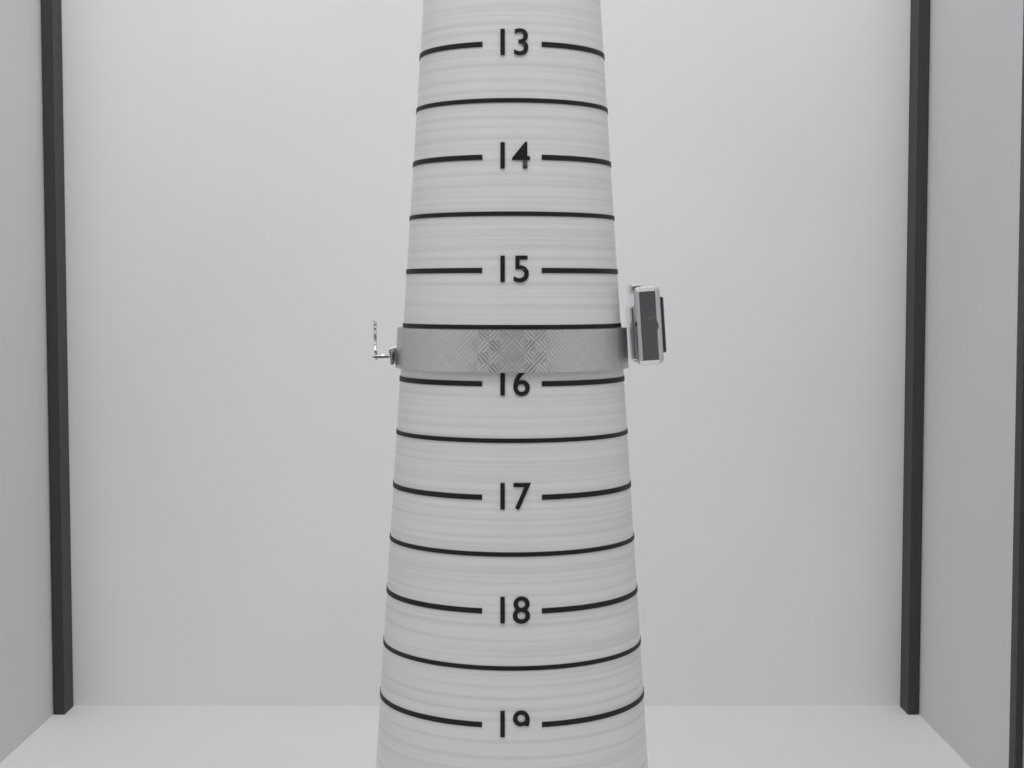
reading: 15.9 (no unit)
